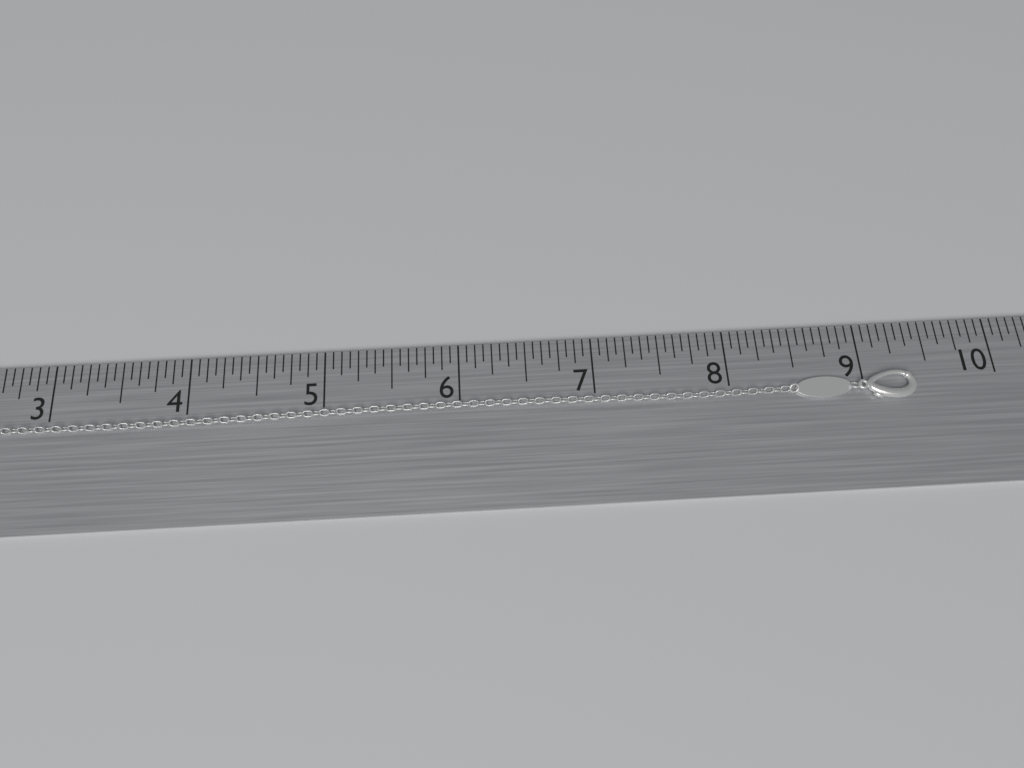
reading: 9.3750 in
